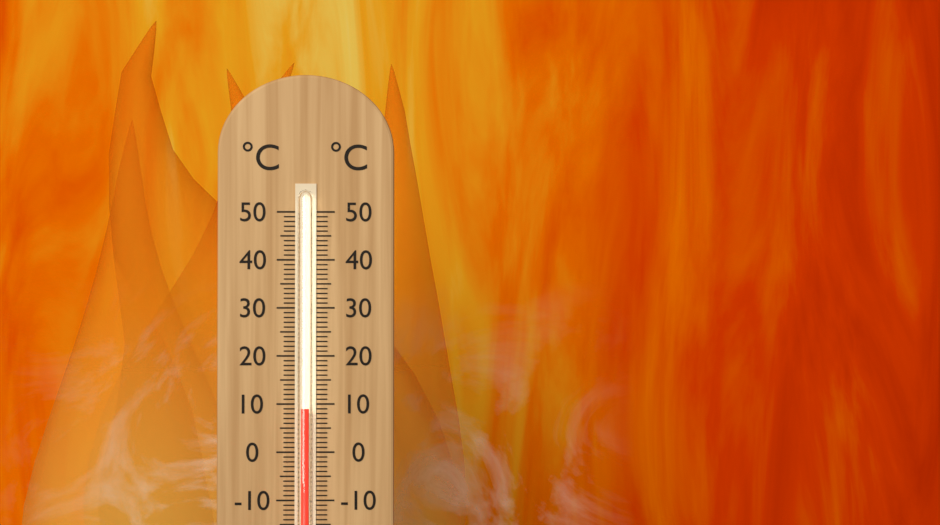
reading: 9 °C
